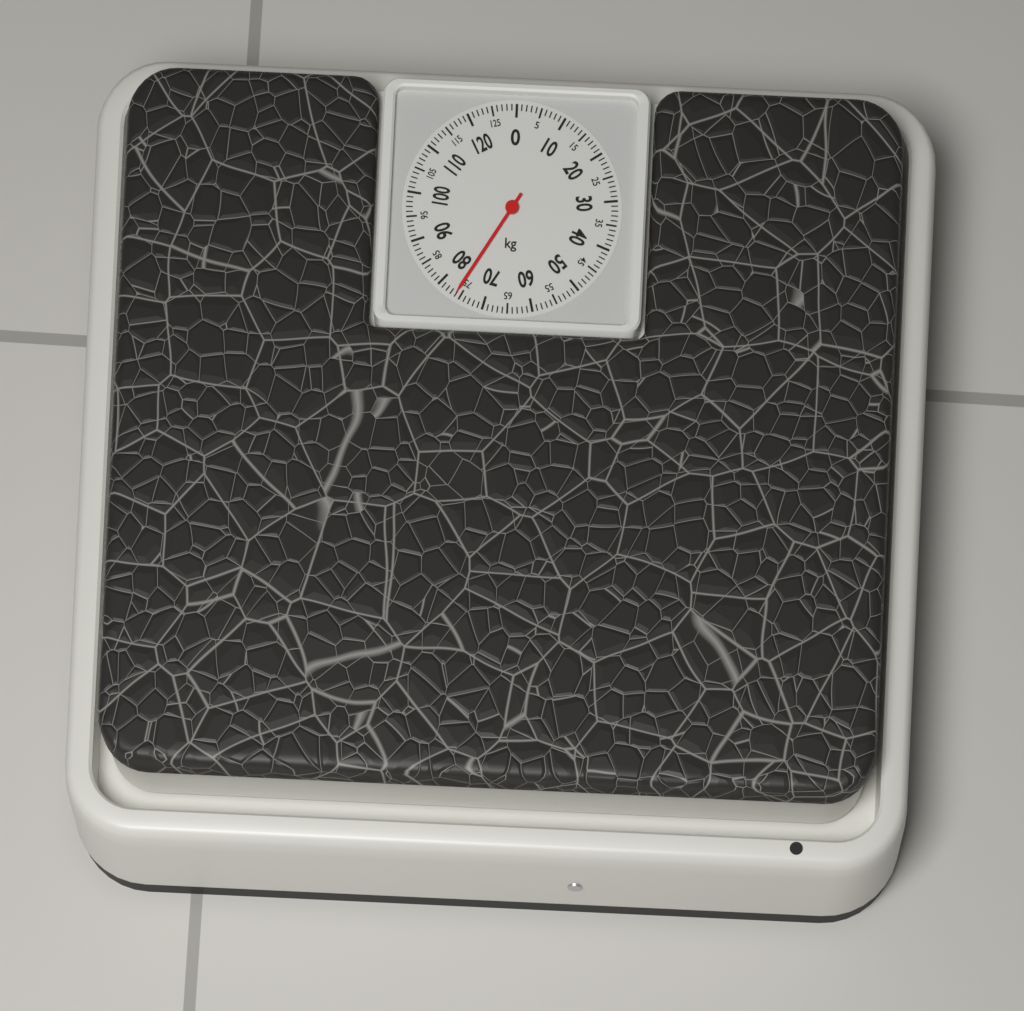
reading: 76 kg
